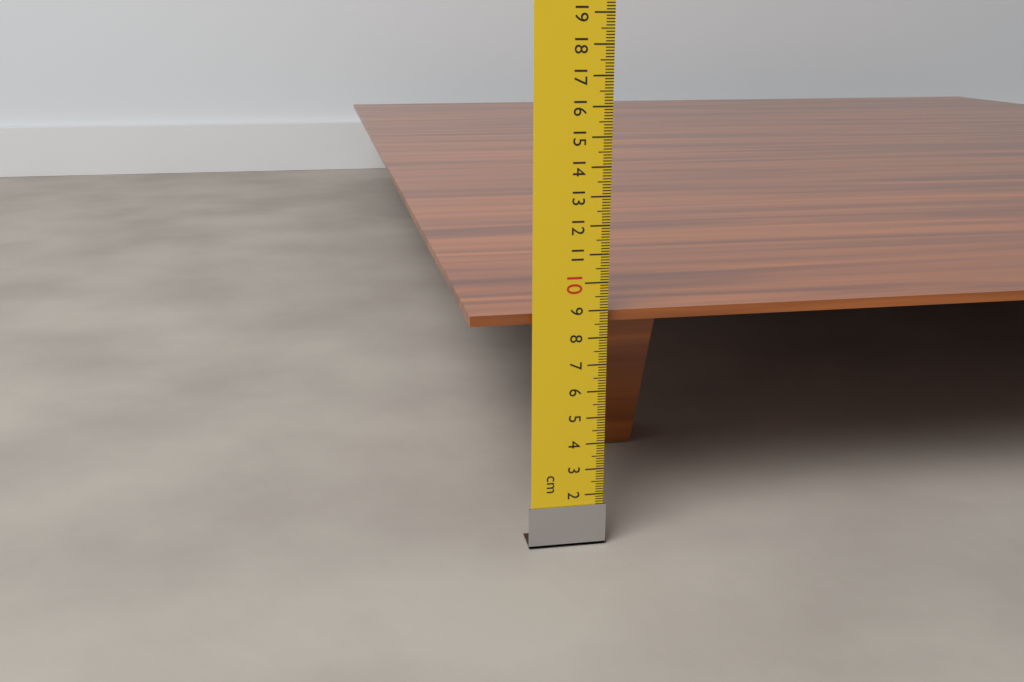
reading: 8.9 cm
